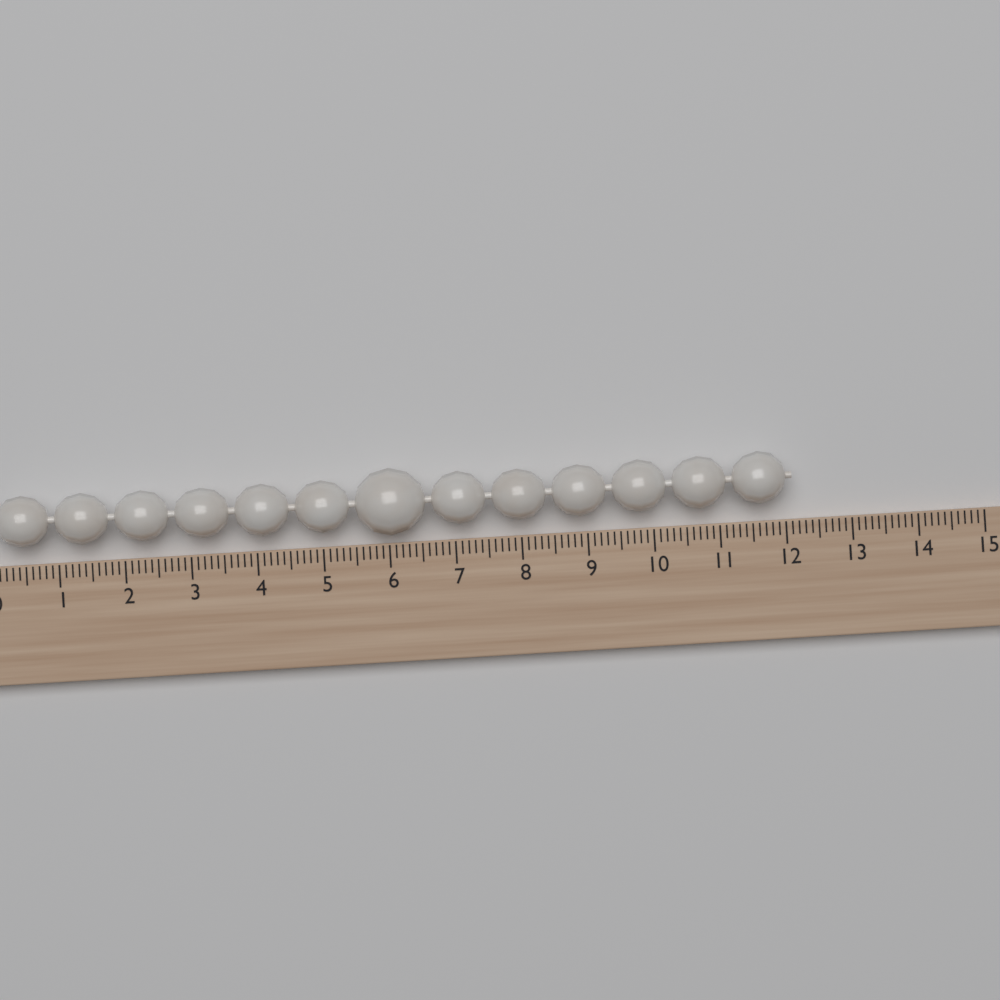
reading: 12.1 (no unit)
